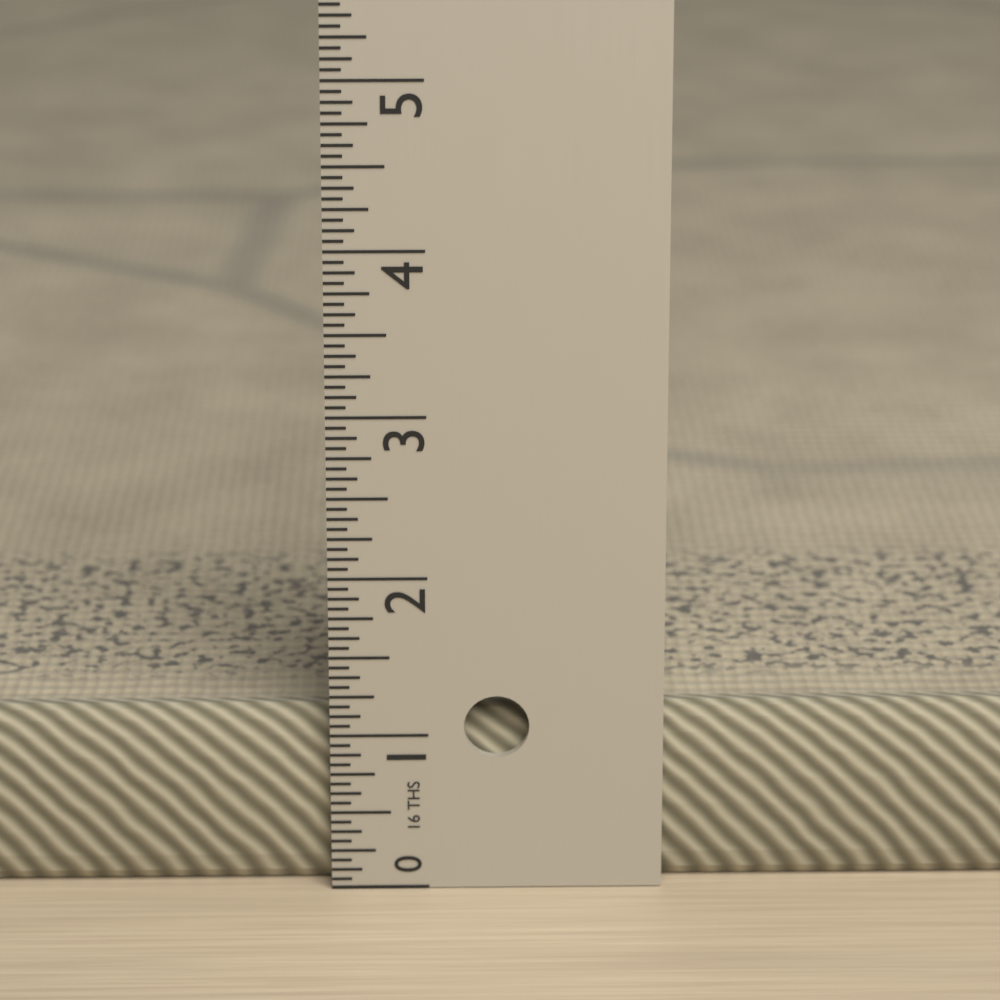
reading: 1.1250 in
